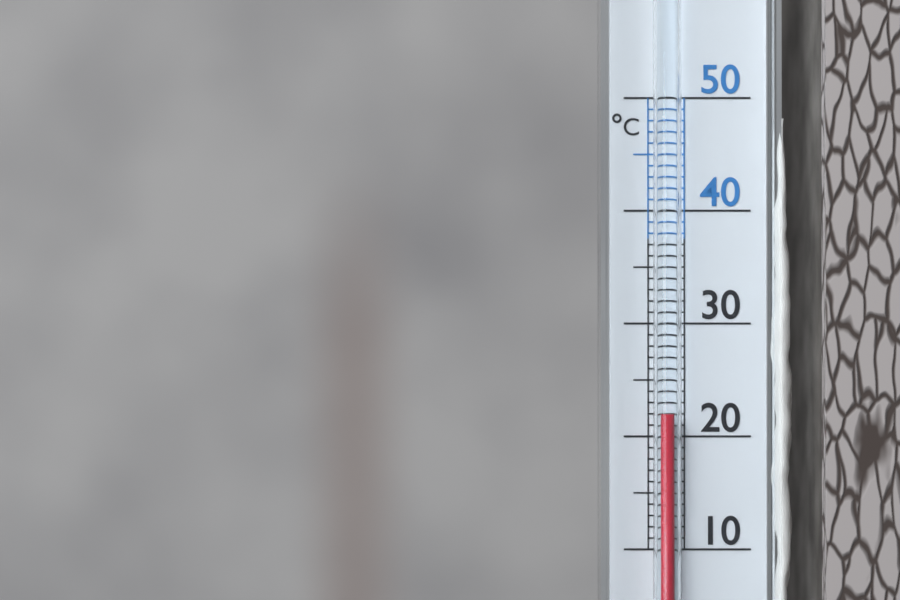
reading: 22 °C
